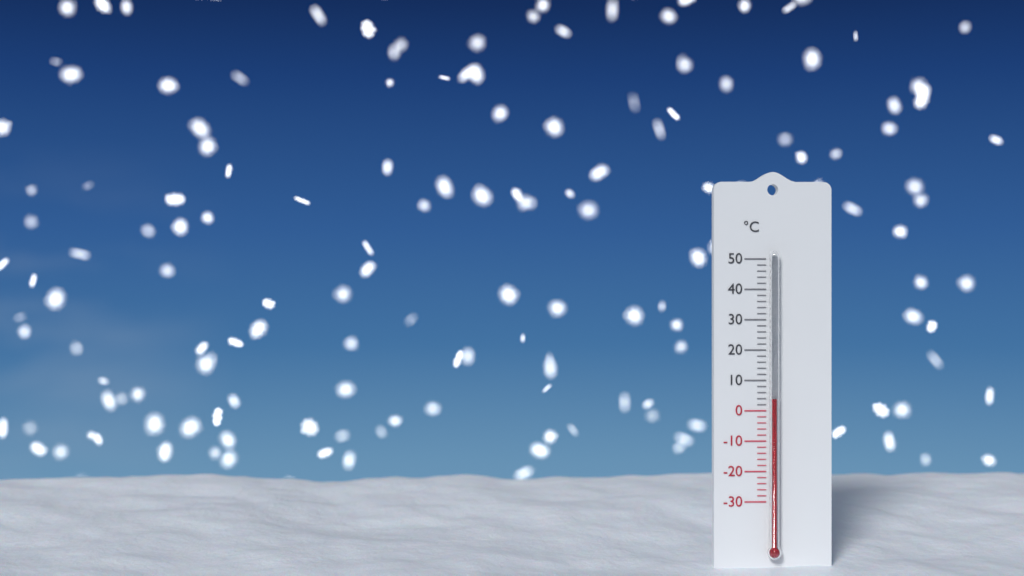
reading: 4 °C
